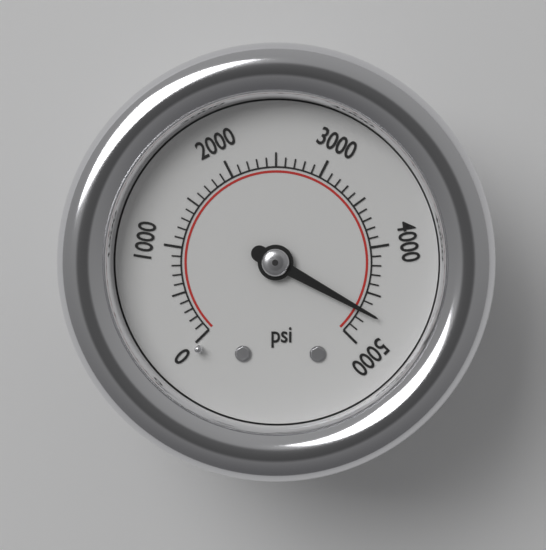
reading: 4700 psi
